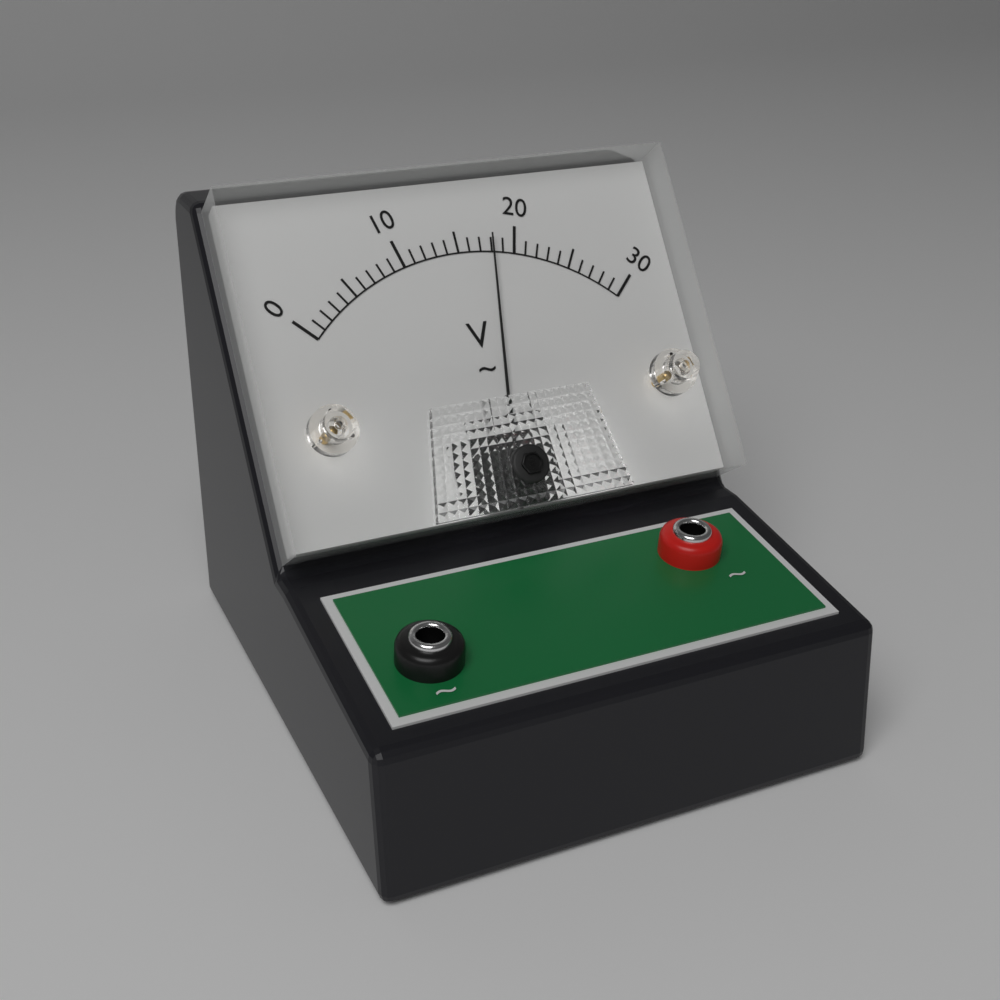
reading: 18 V
